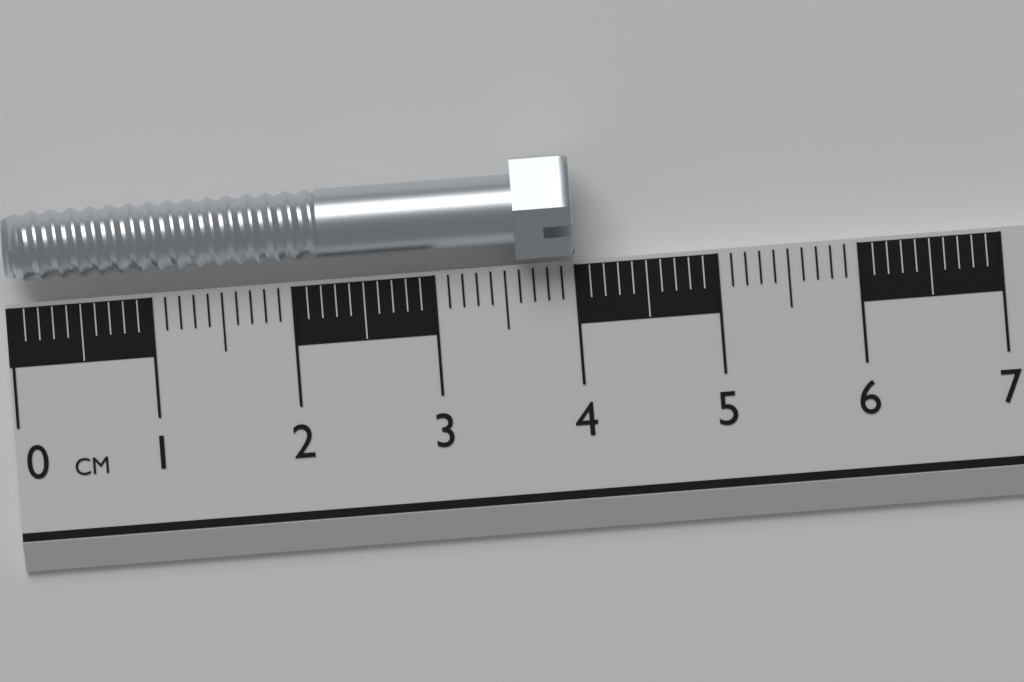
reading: 4.0 cm
